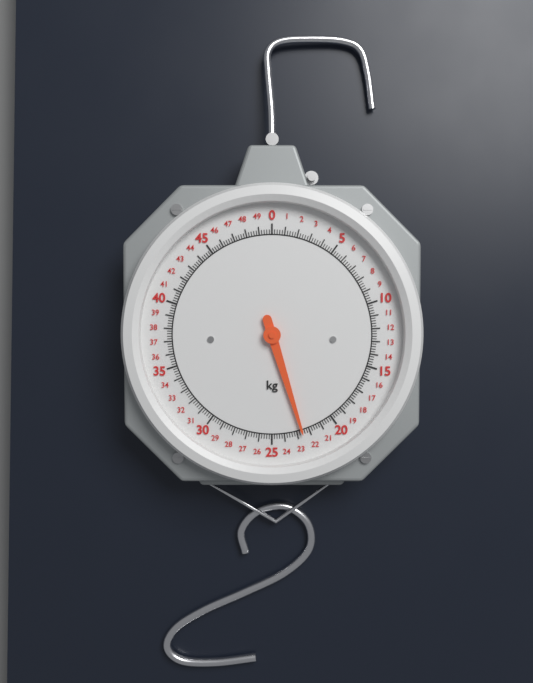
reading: 22.6 kg
